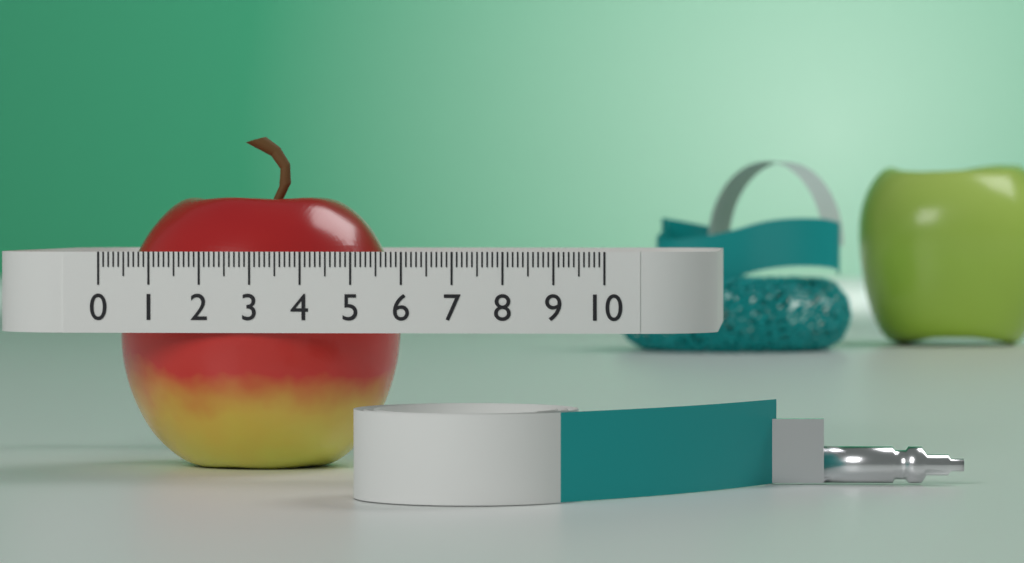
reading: 5.7 (no unit)
